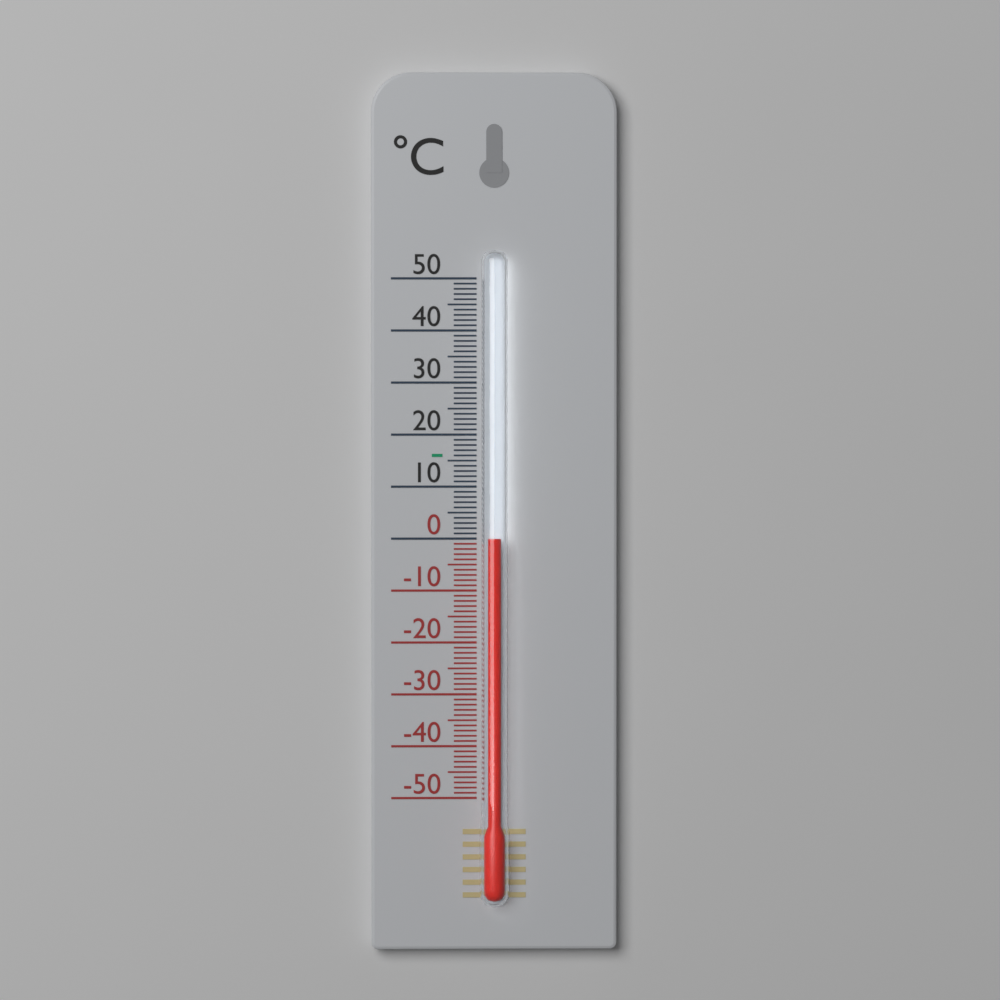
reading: 0 °C
